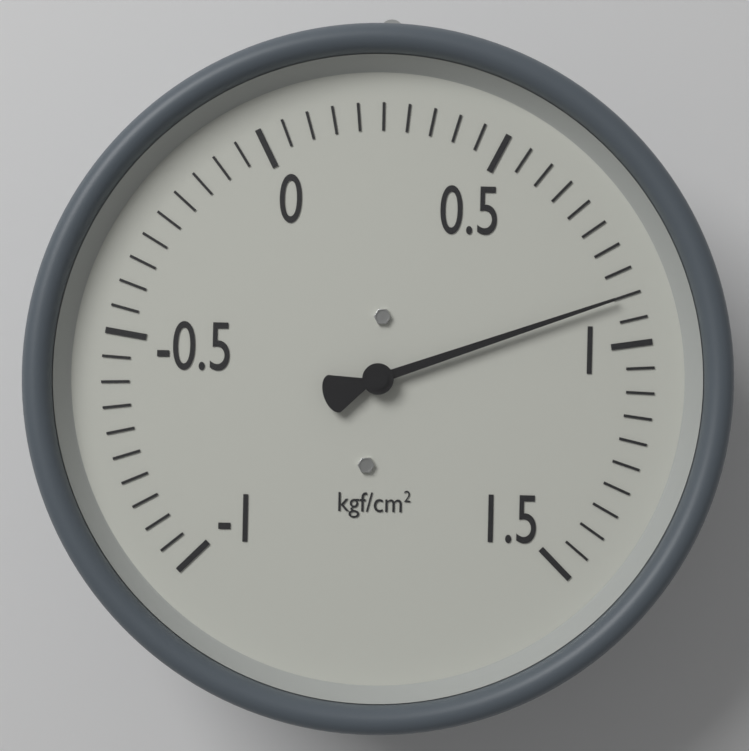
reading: 0.90 kgf/cm²
